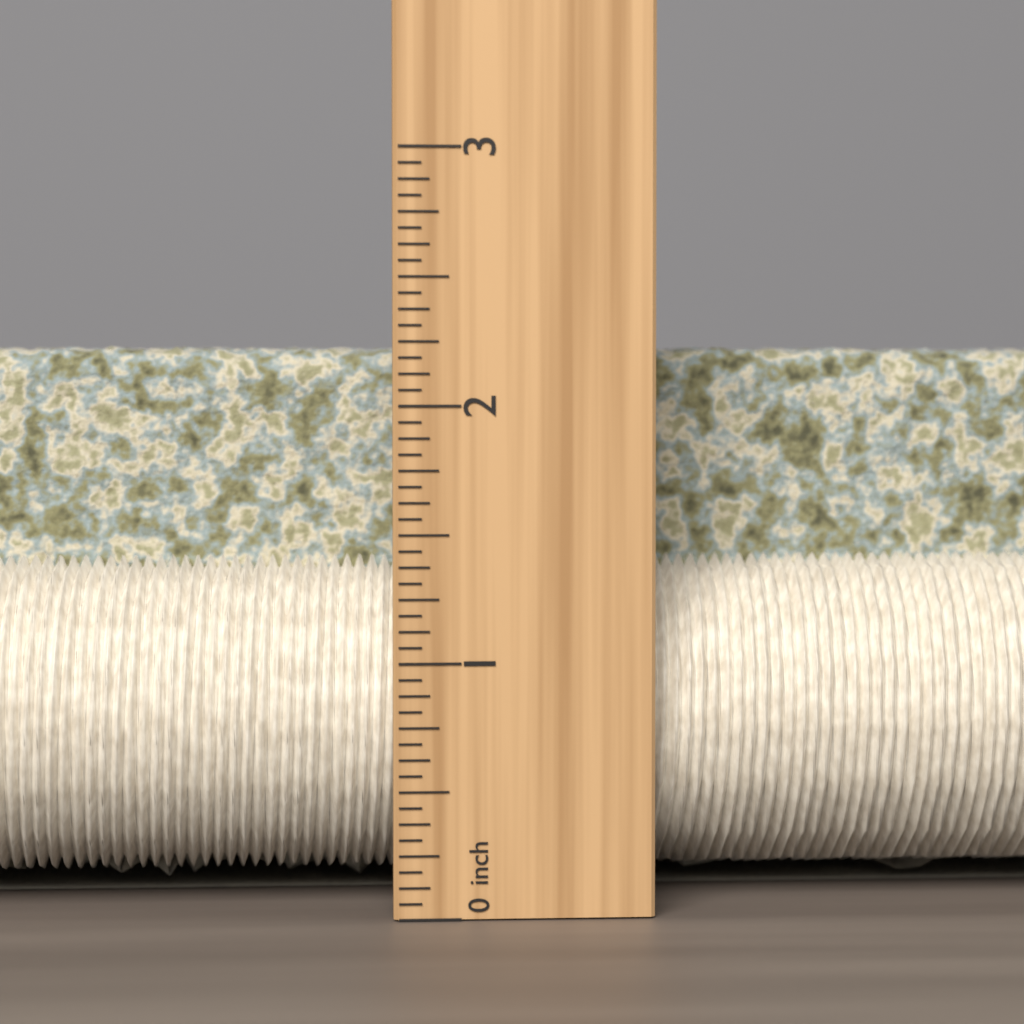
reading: 2.2500 inch
